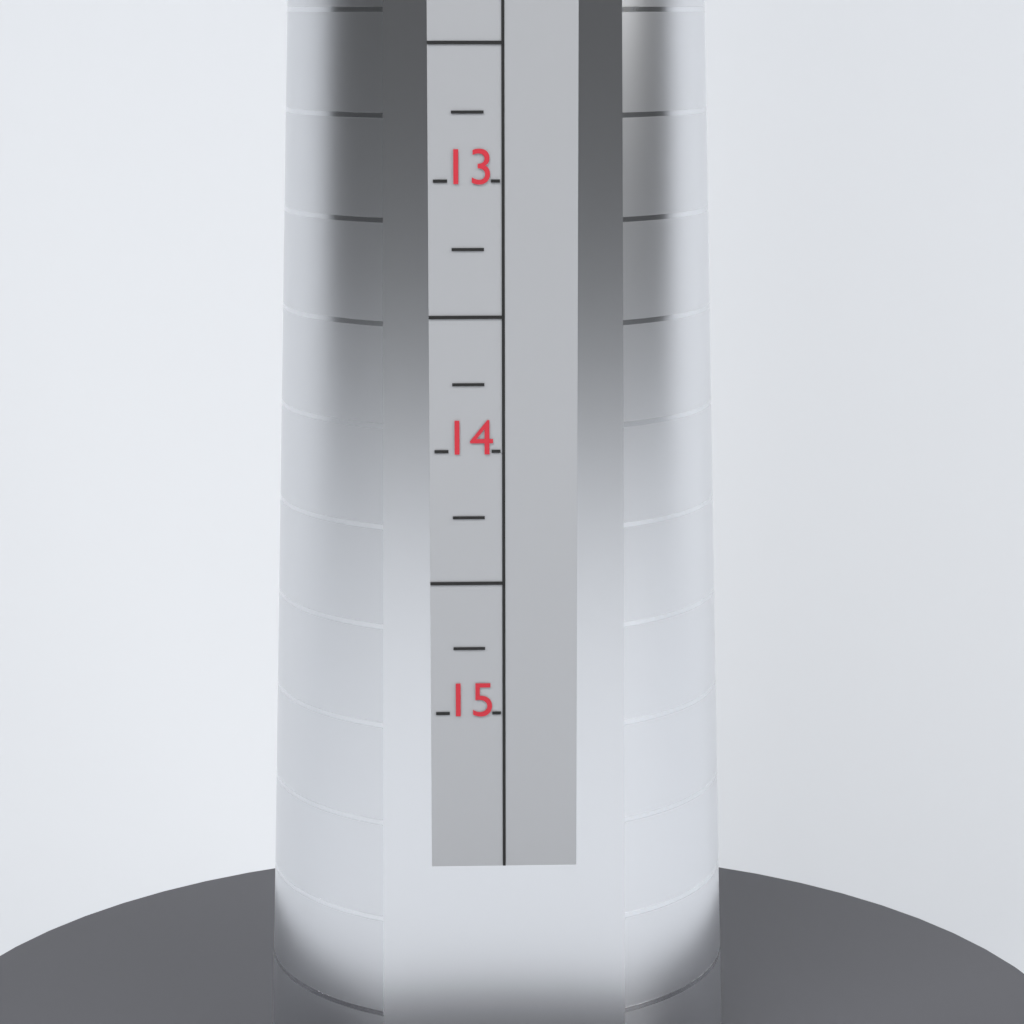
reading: 14.25 (no unit)
